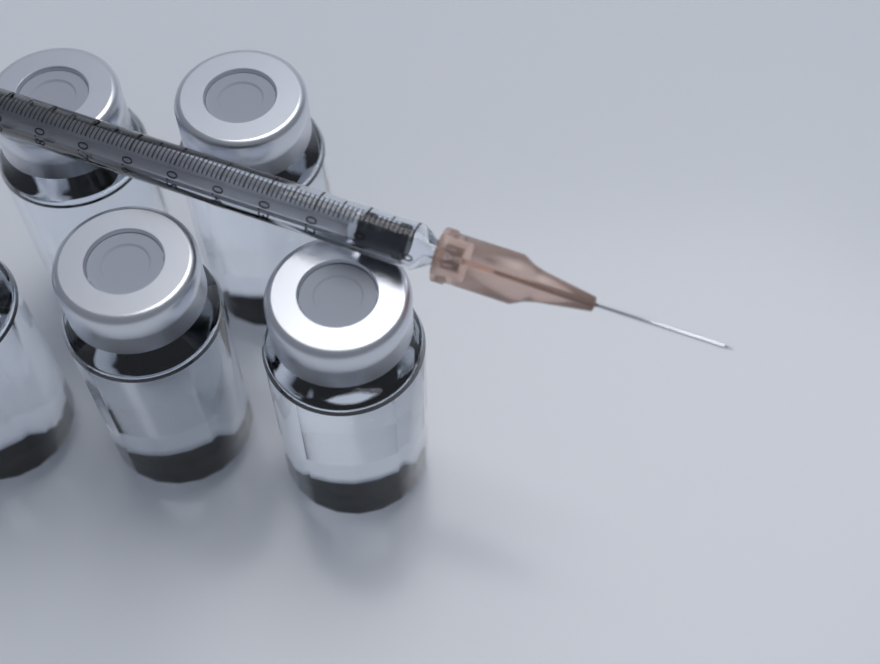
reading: 0.01 ml
